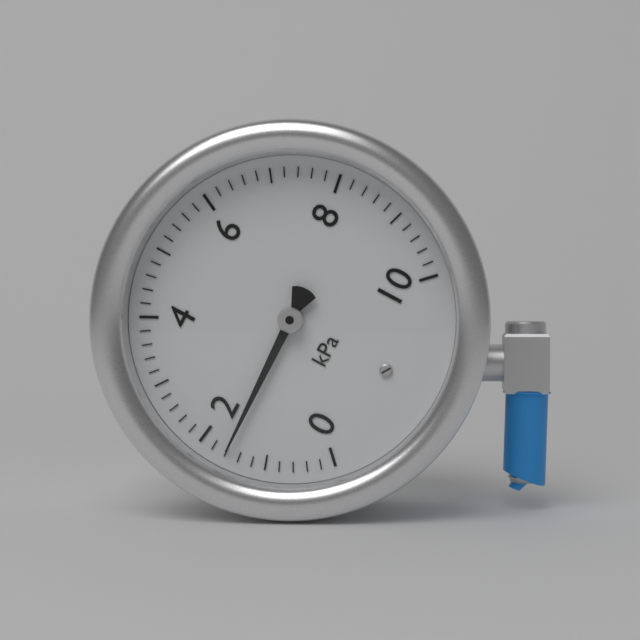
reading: 1.6 kPa
